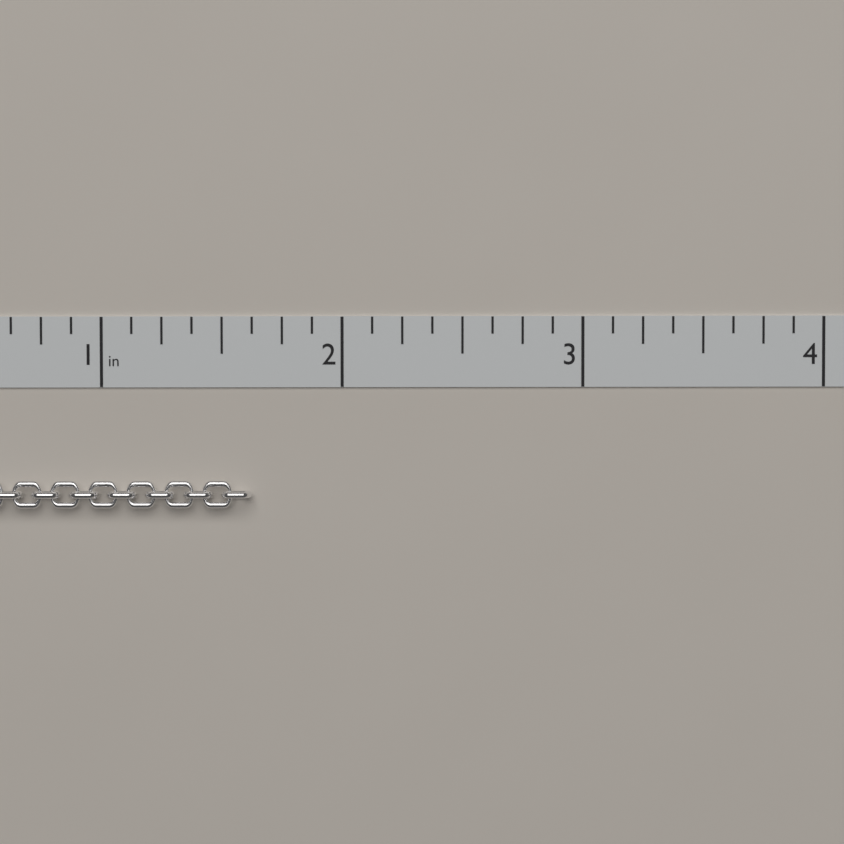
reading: 1.625 in
